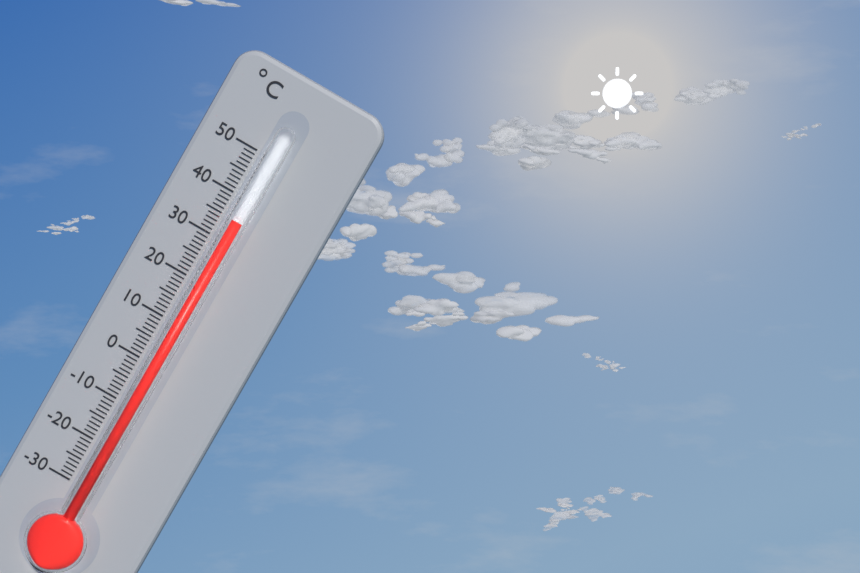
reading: 35 °C
